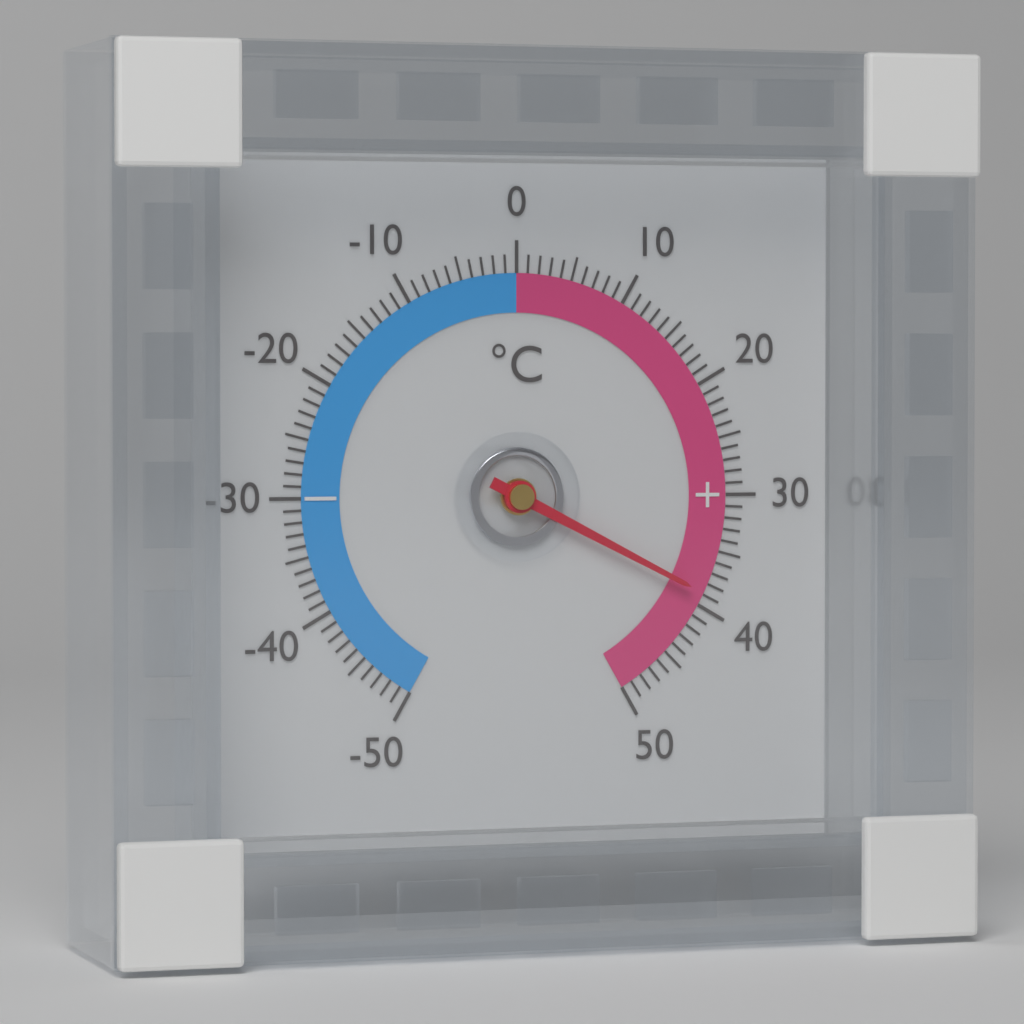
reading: 39 °C
